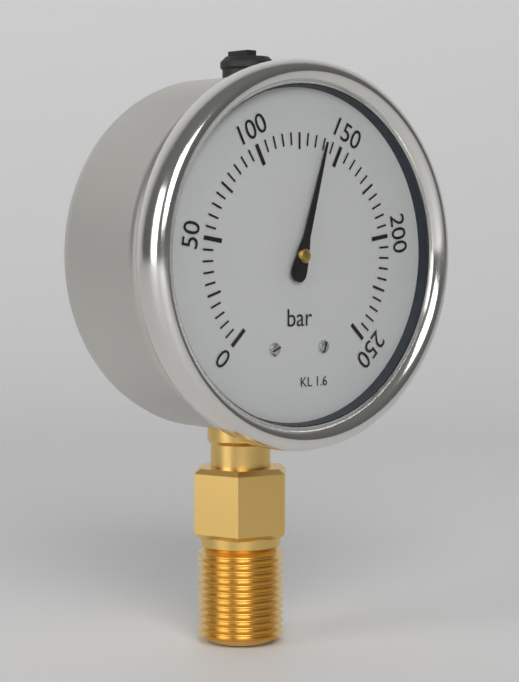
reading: 140 bar
